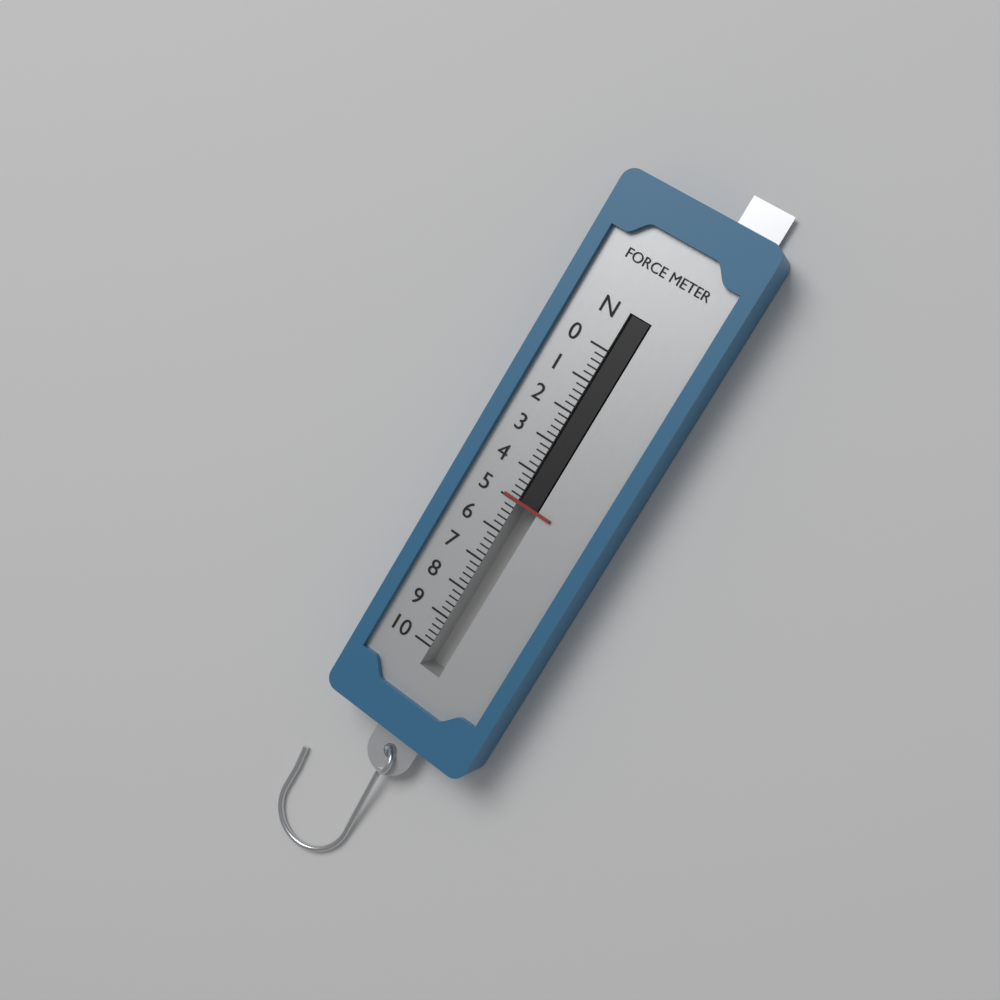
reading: 5.0 N
